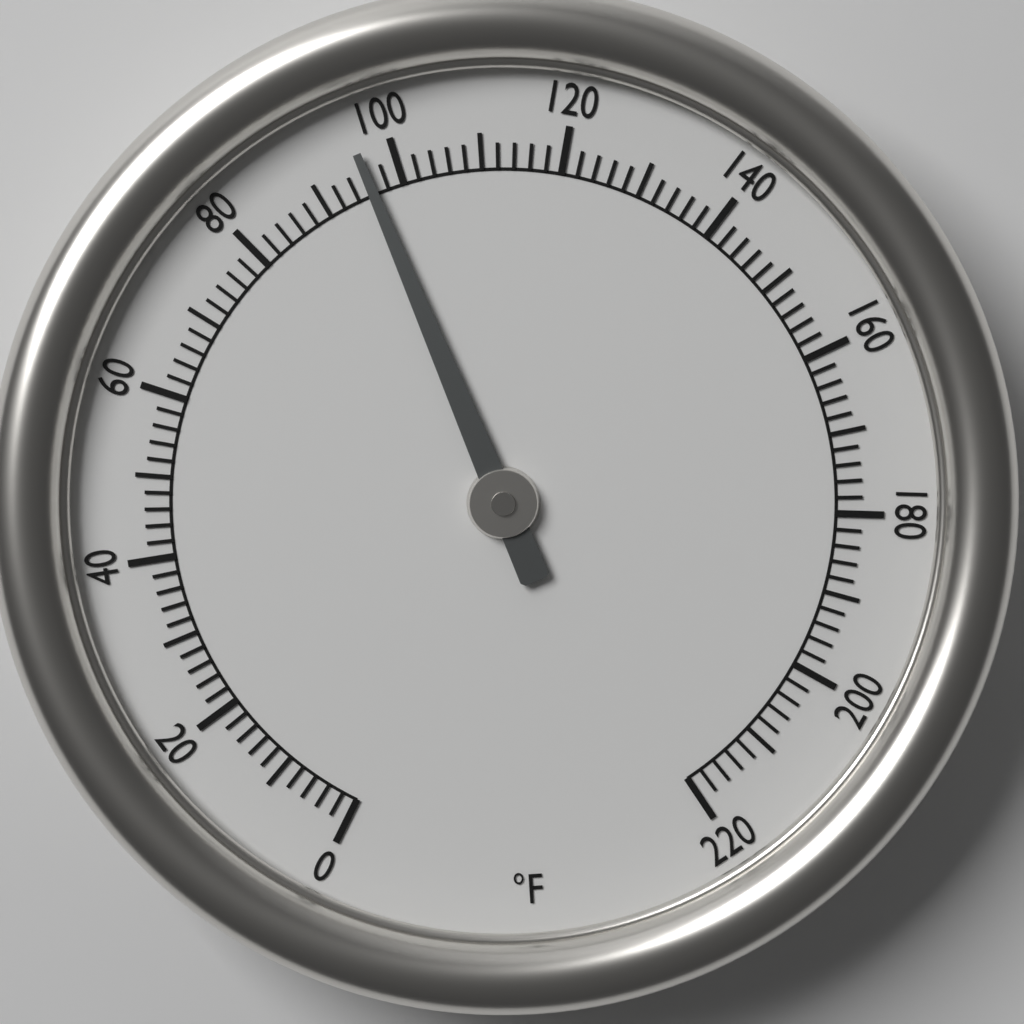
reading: 96 °F
